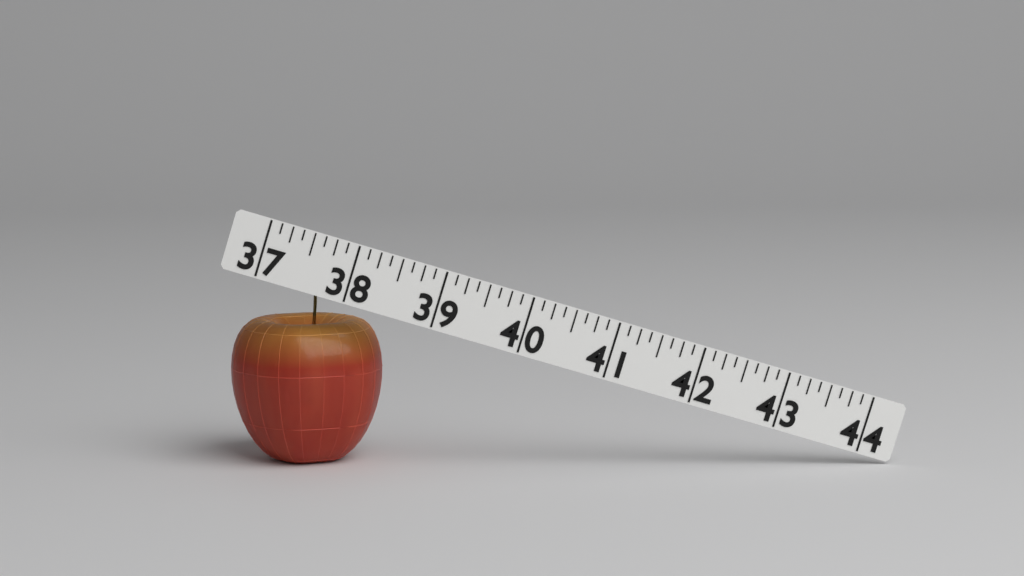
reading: 38.750 (no unit)
